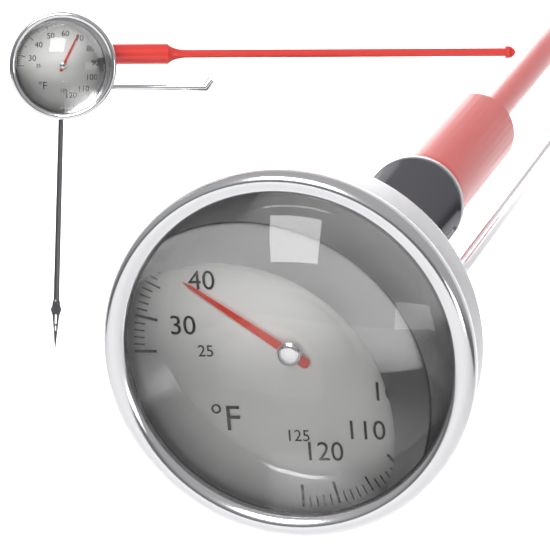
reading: 38 °F
